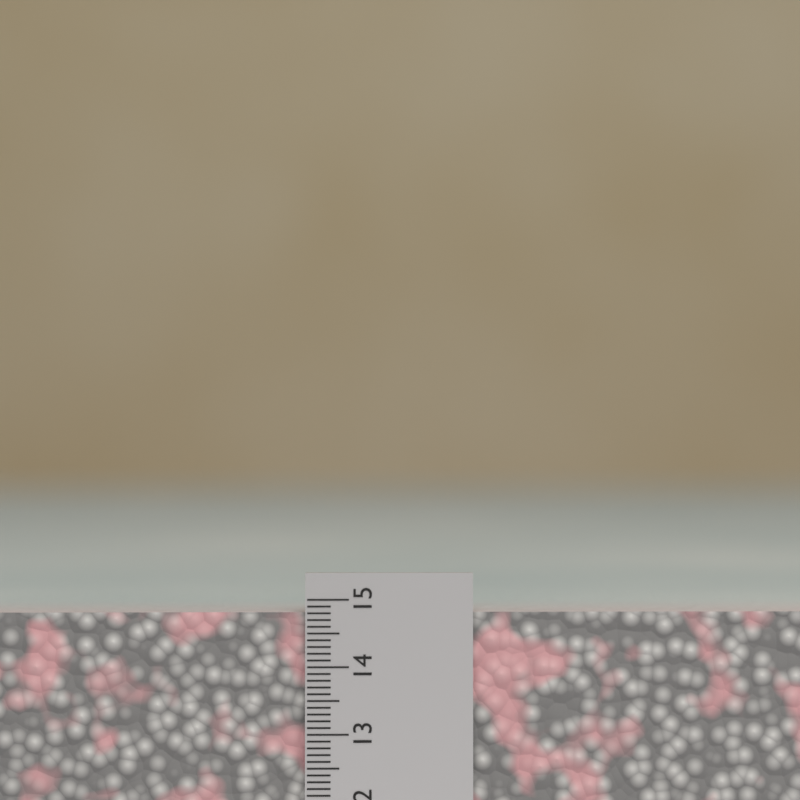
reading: 14.8 cm
